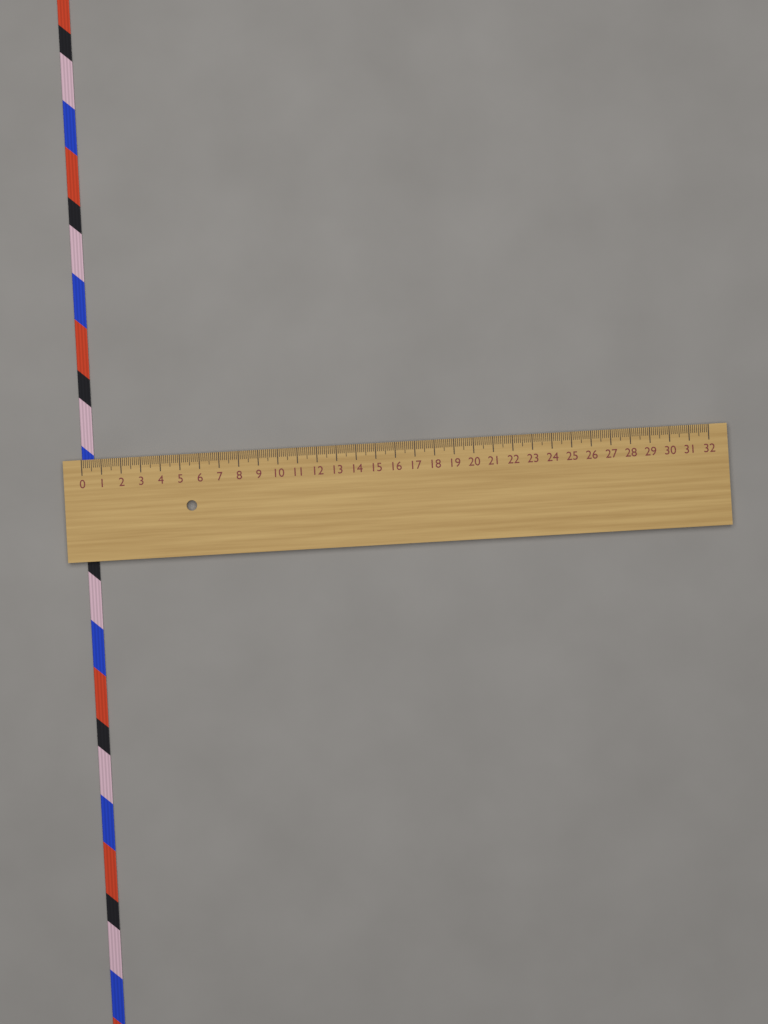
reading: 0.6 (no unit)
